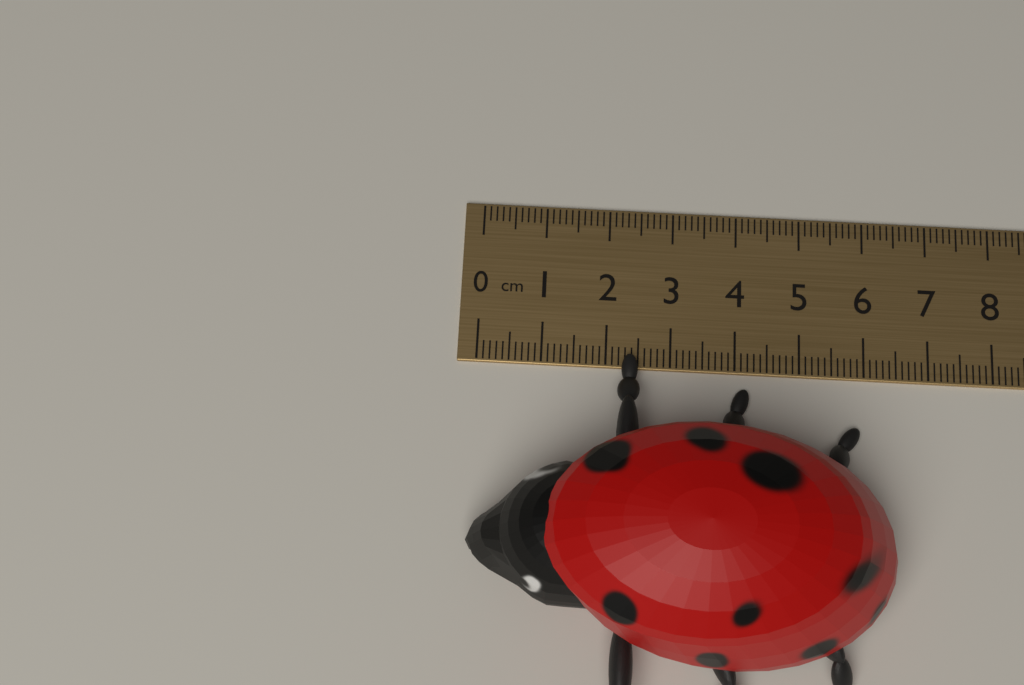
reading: 6.3 cm
